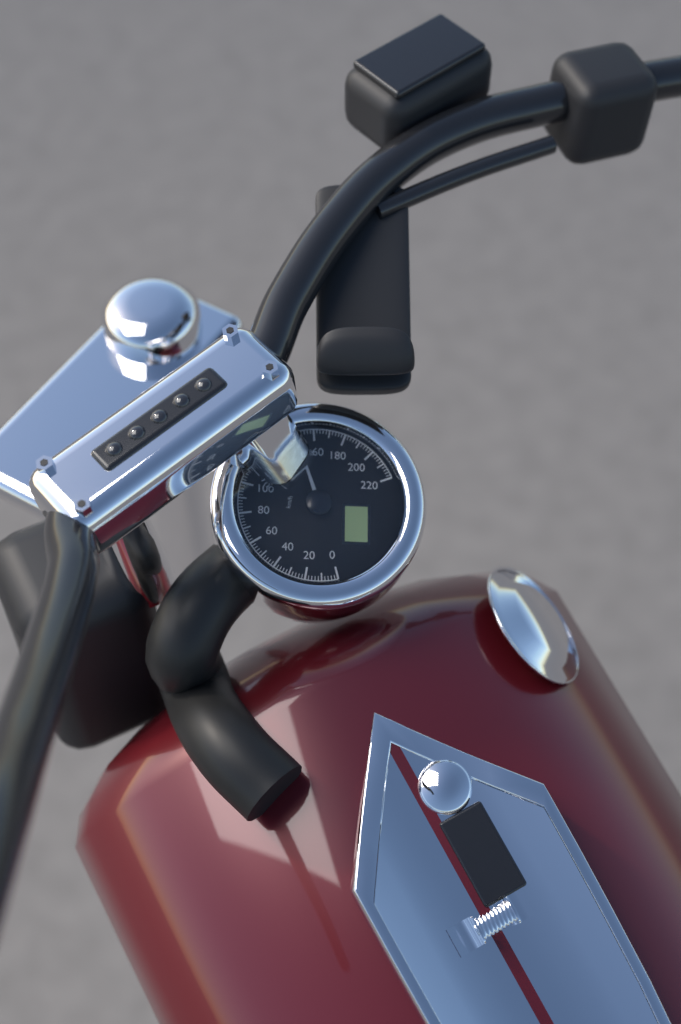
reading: 148 km/h
